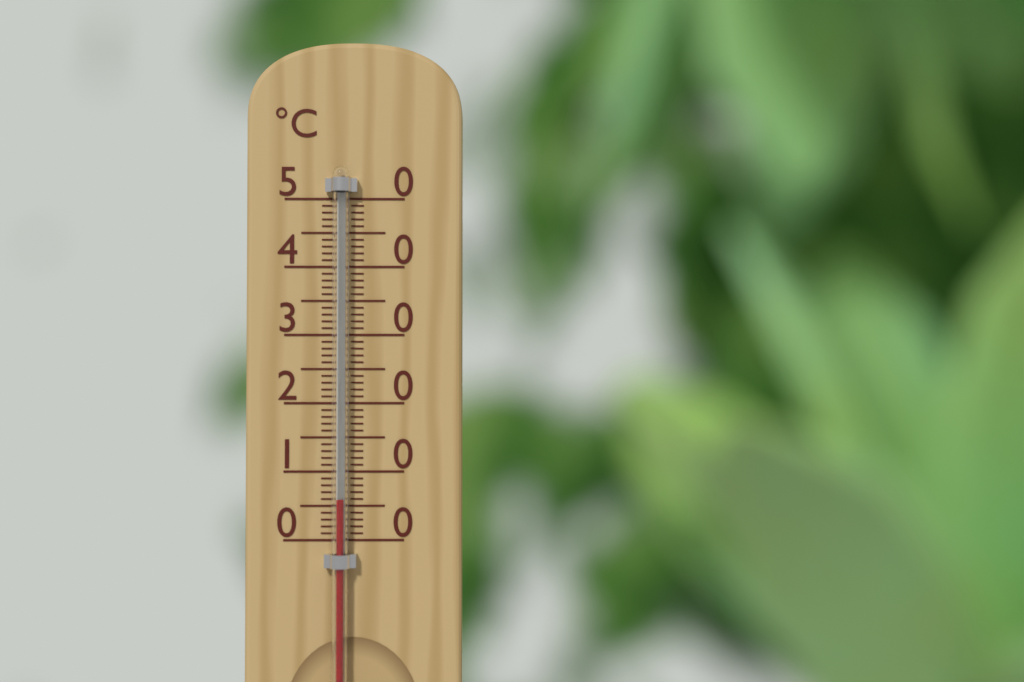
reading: 6 °C
